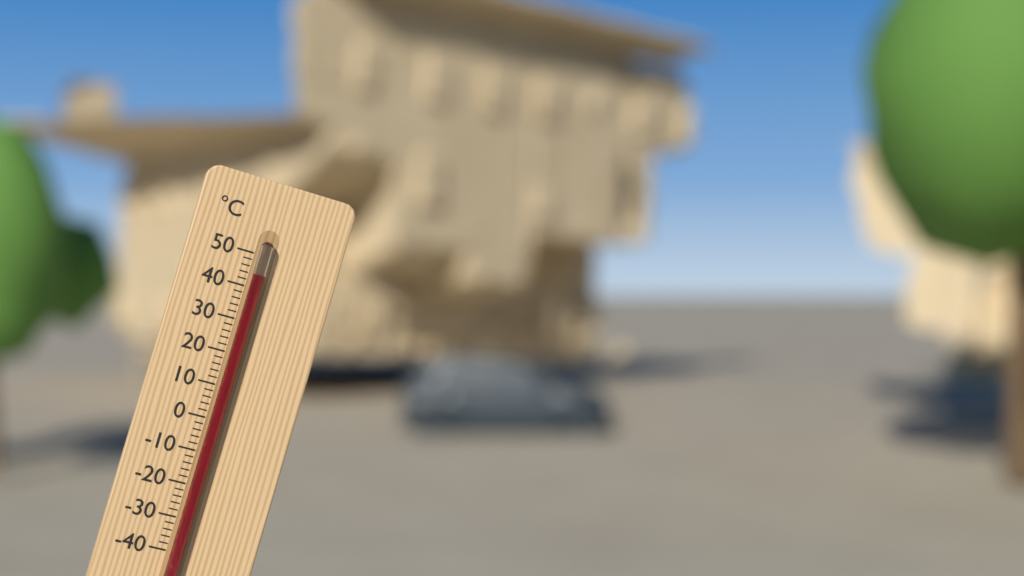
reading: 44 °C
